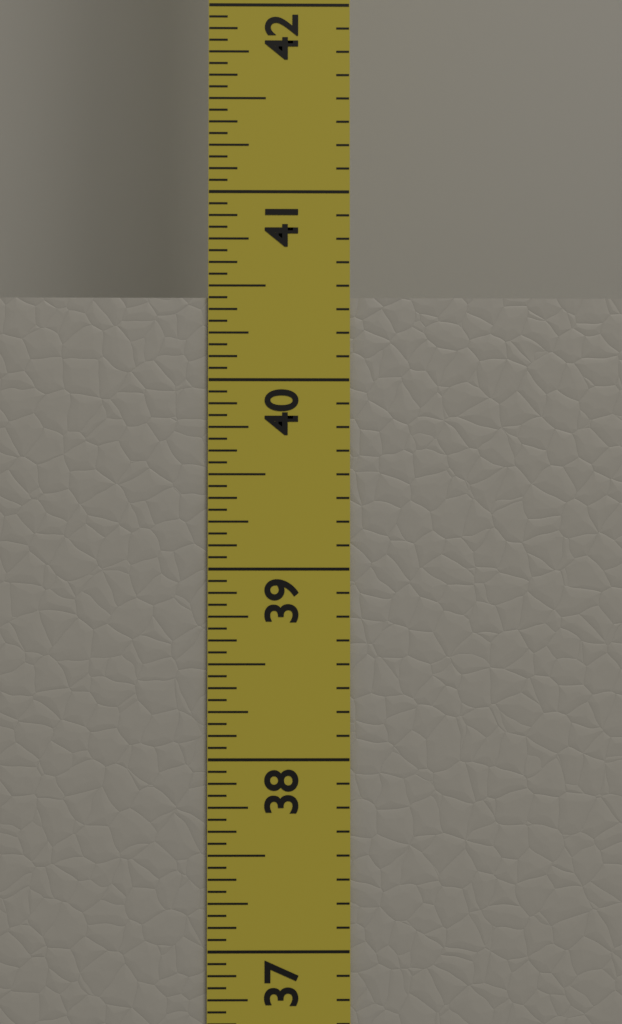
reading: 40.4375 in
